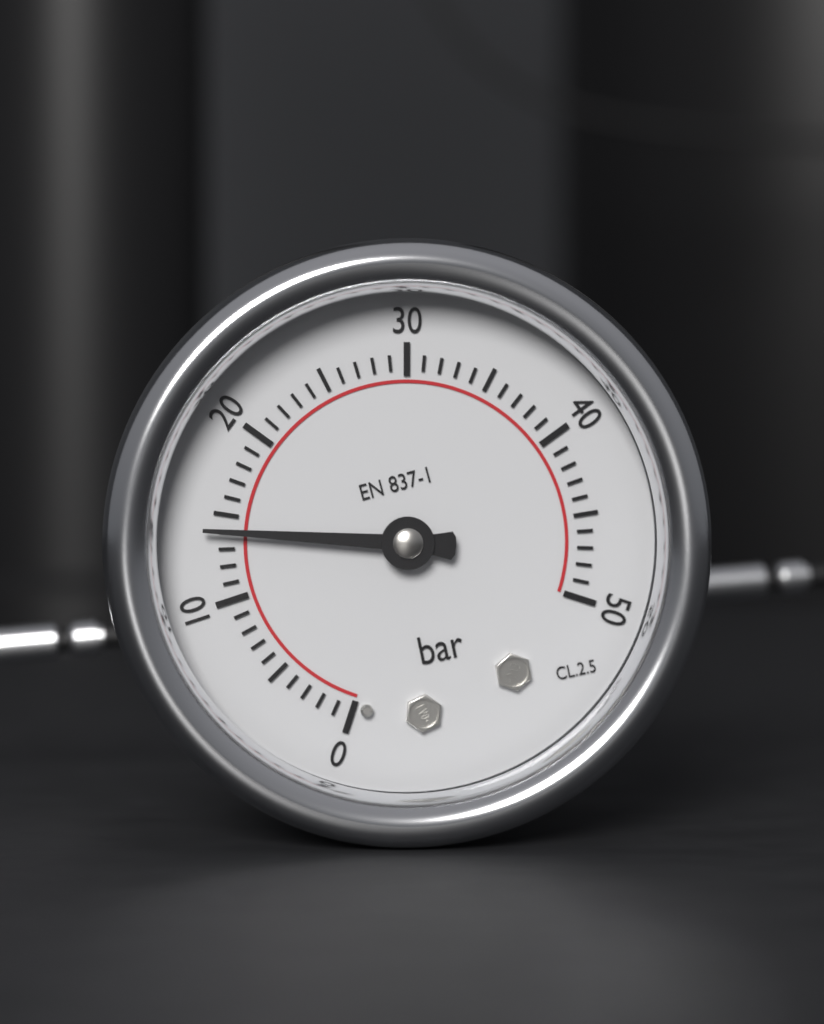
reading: 14 bar
